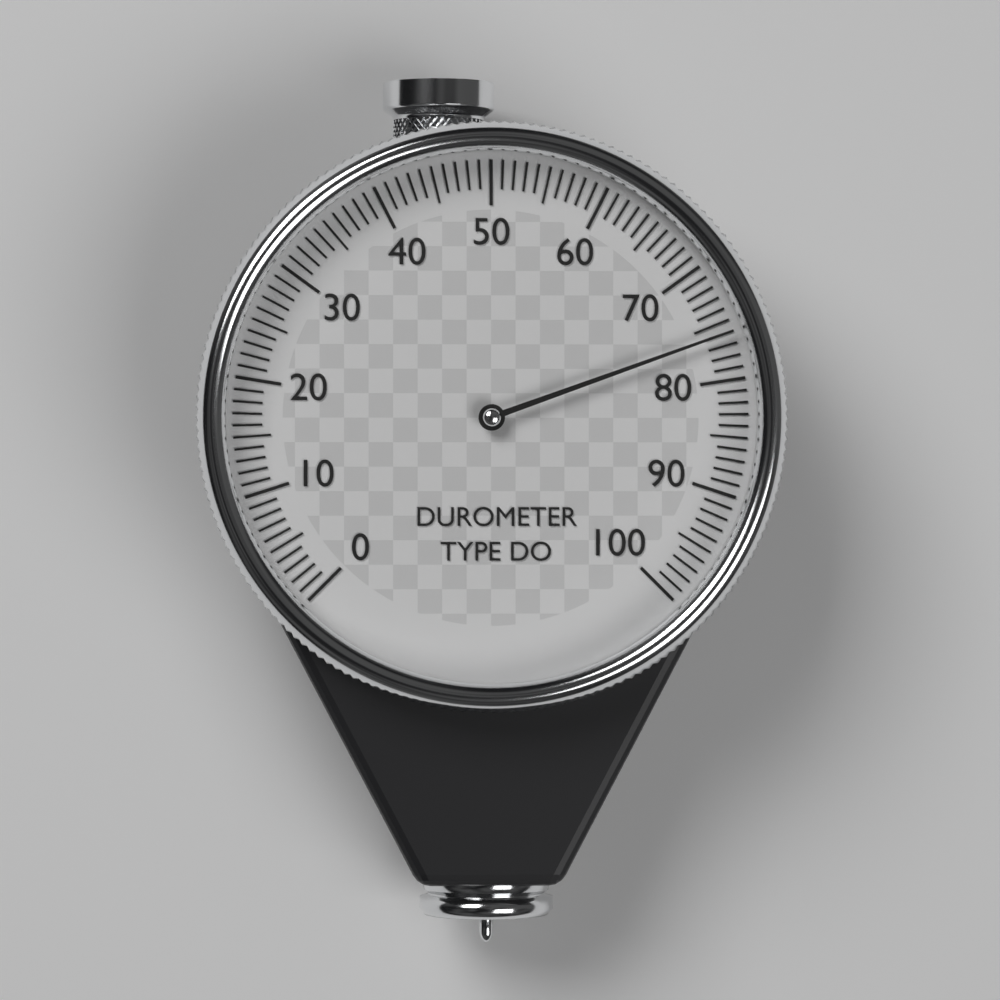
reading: 76 (no unit)
